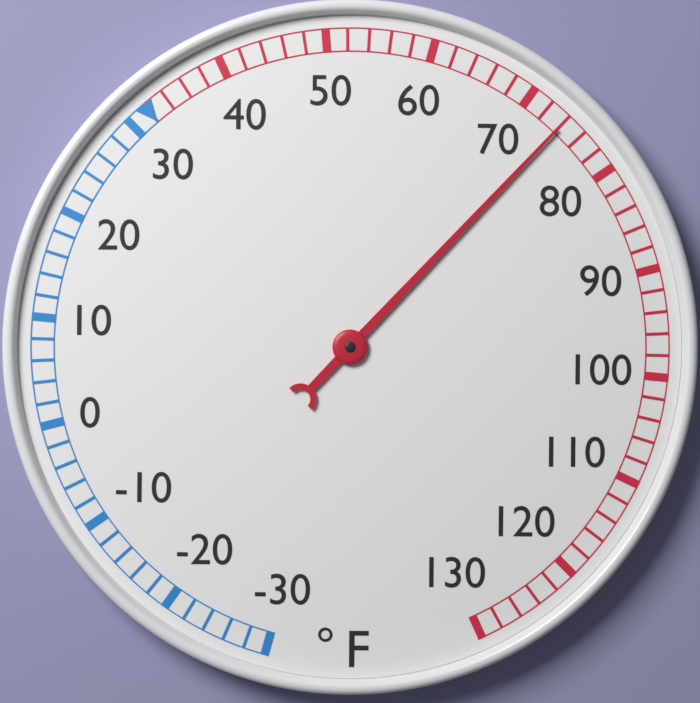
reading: 74 °F
